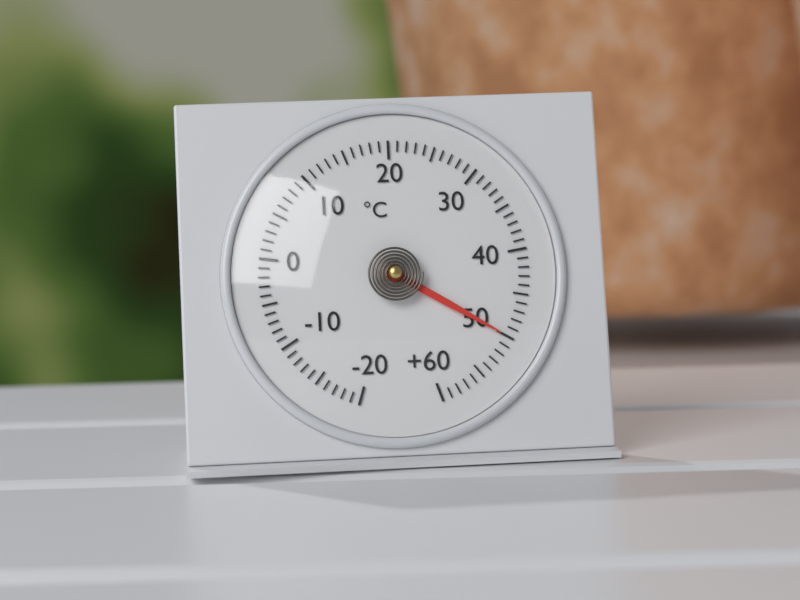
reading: 50 °C
